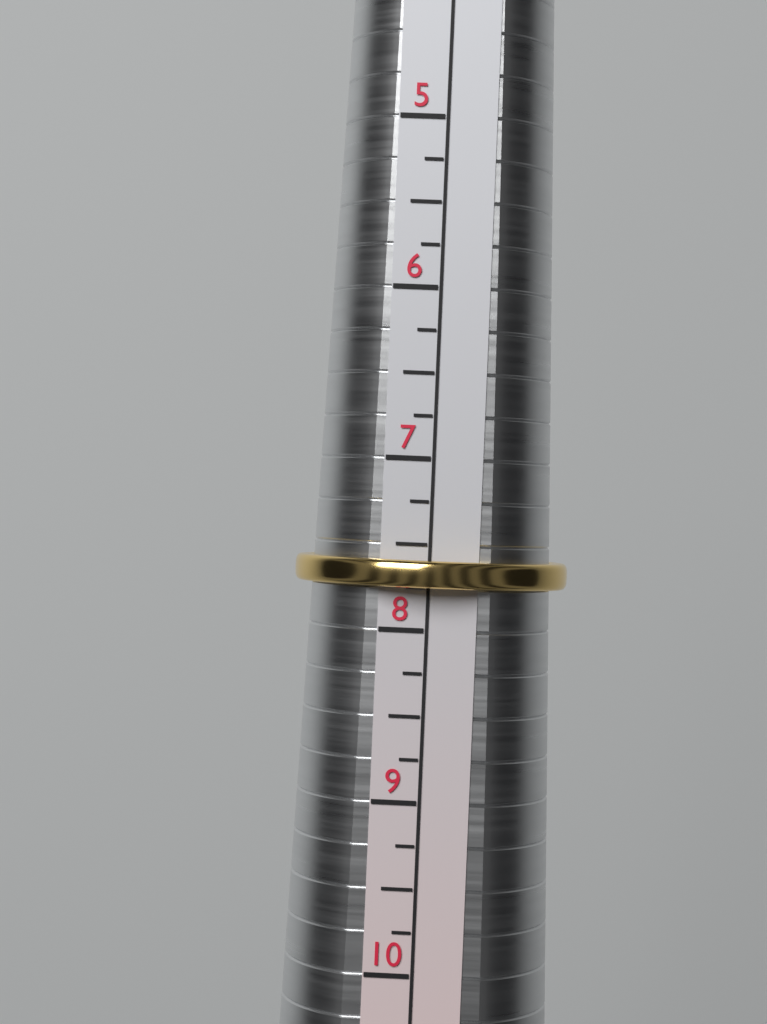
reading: 7.75 (no unit)
